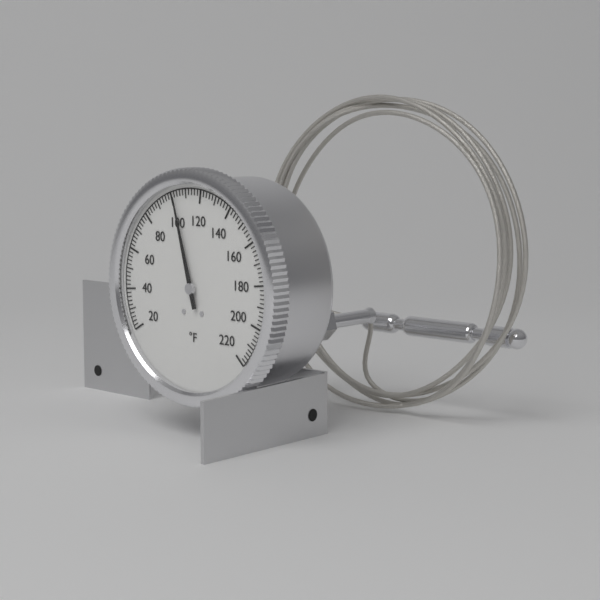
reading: 102 °F
